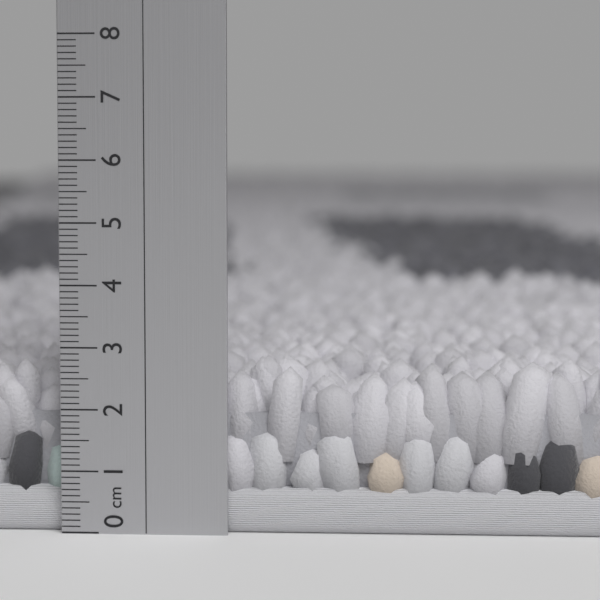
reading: 2.8 cm
